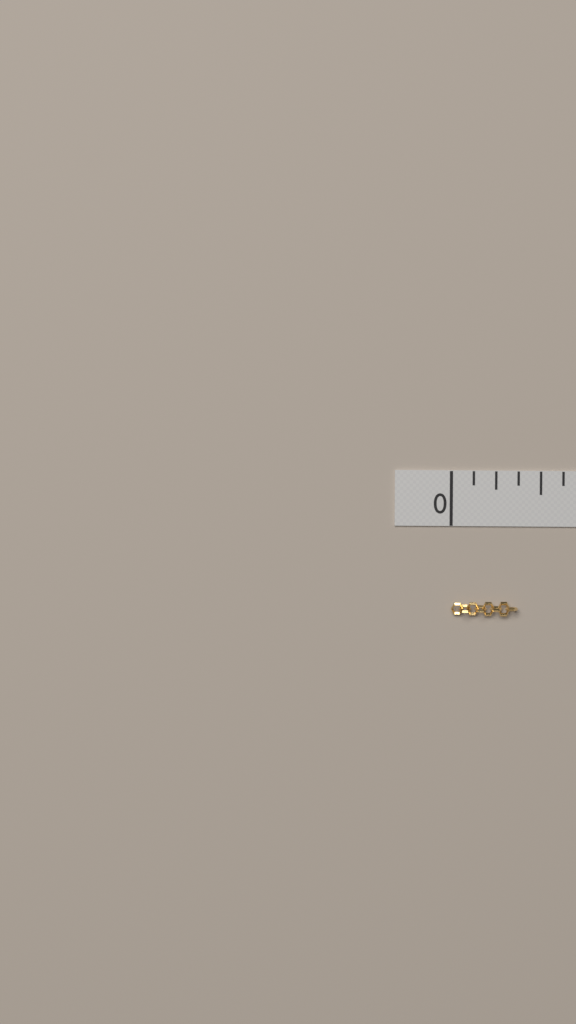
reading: 0.375 in
